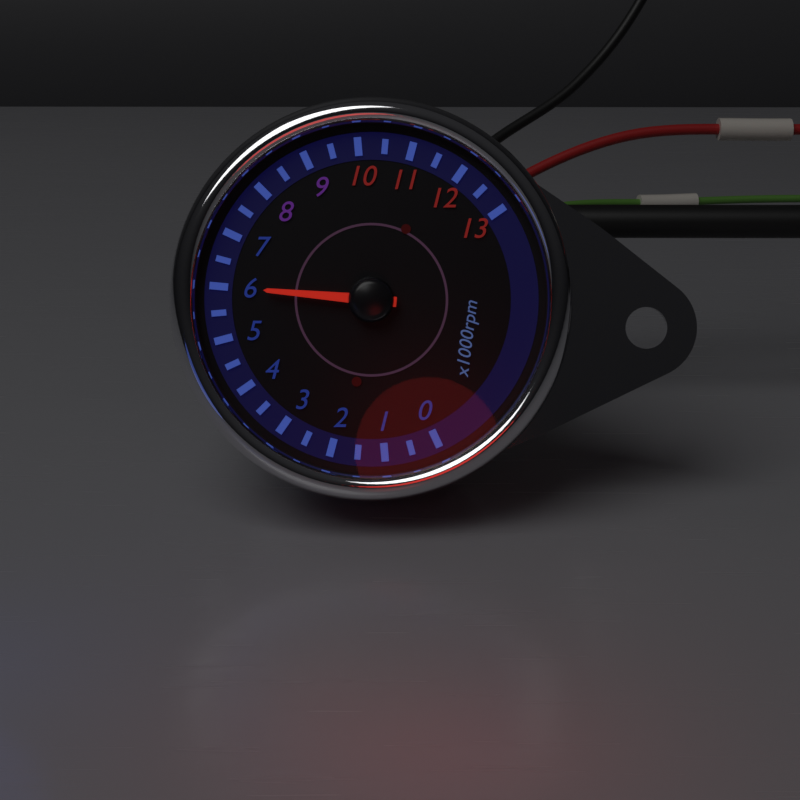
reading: 6000 rpm
